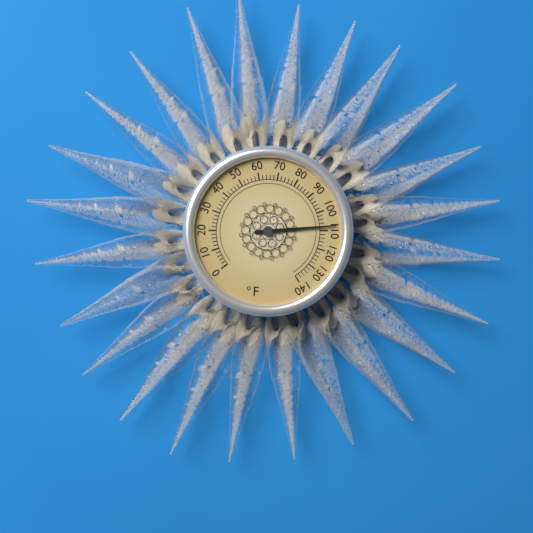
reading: 108 °F
